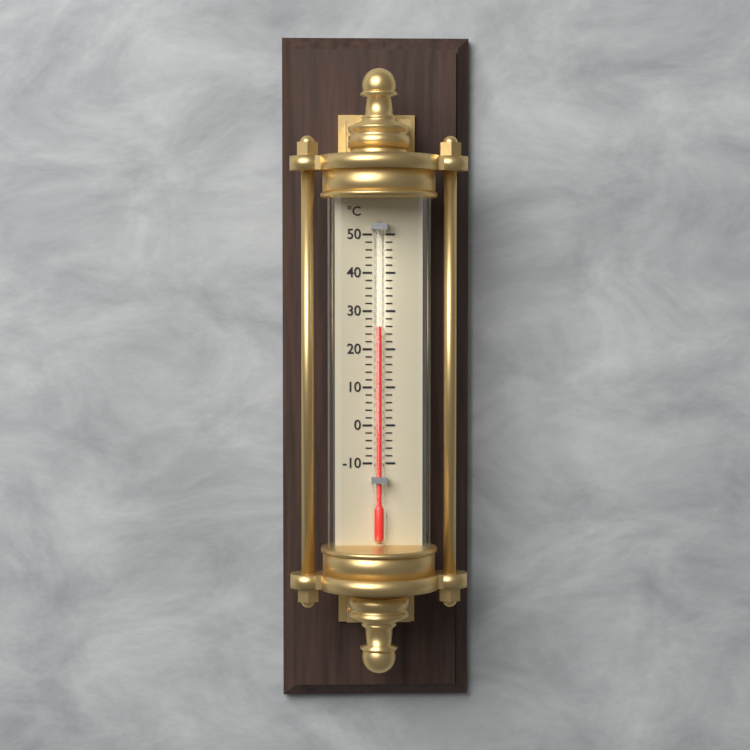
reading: 26 °C
